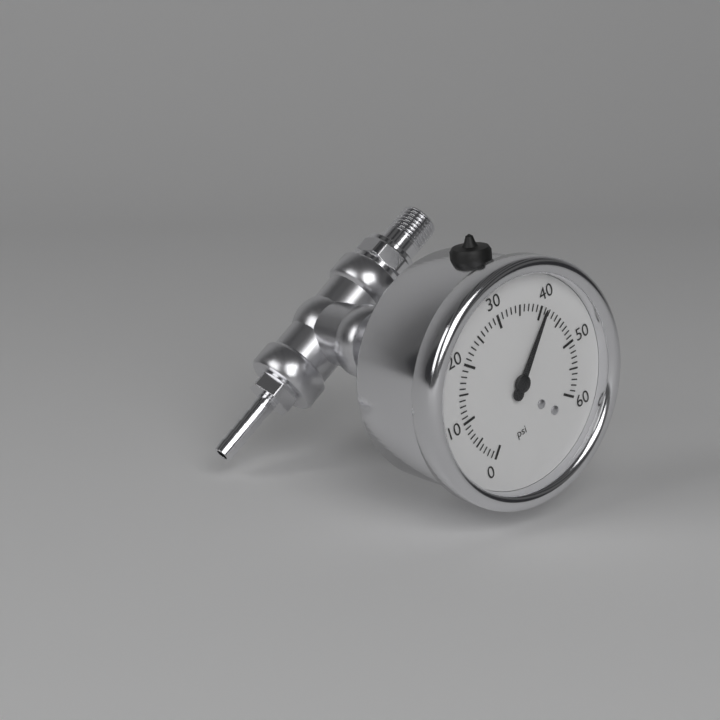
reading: 41 psi
